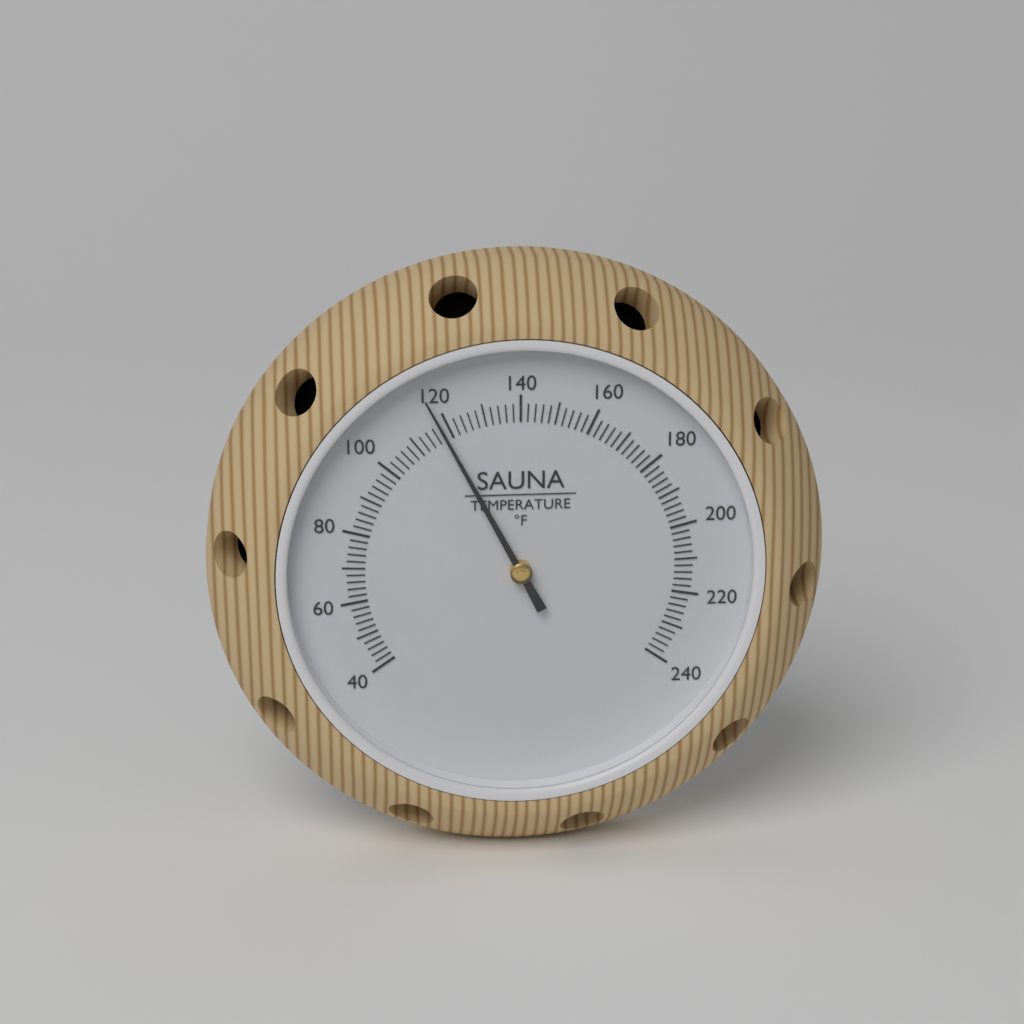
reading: 118 °F
